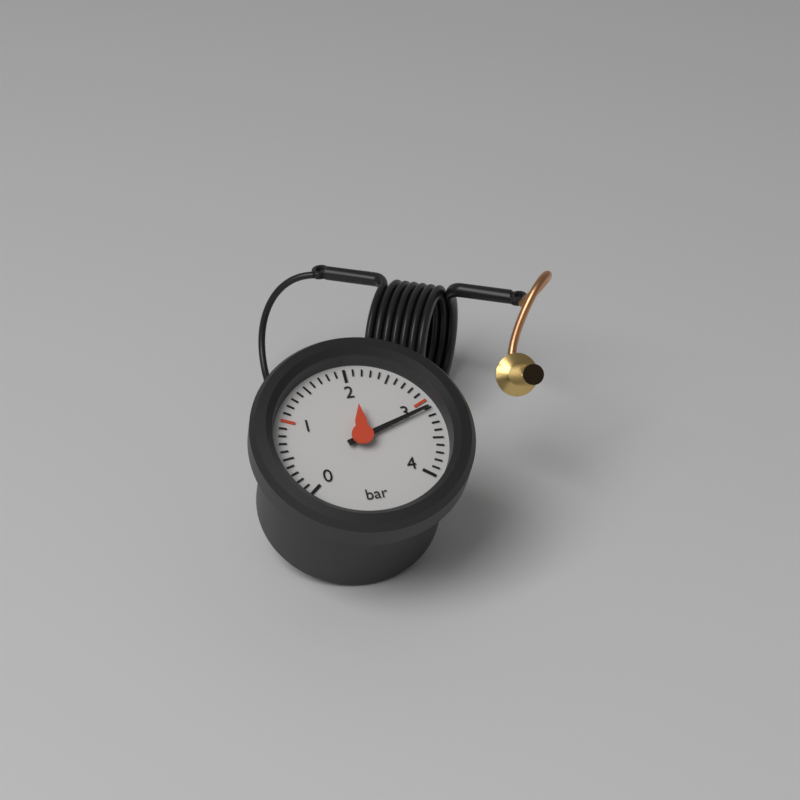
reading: 3.1 bar
